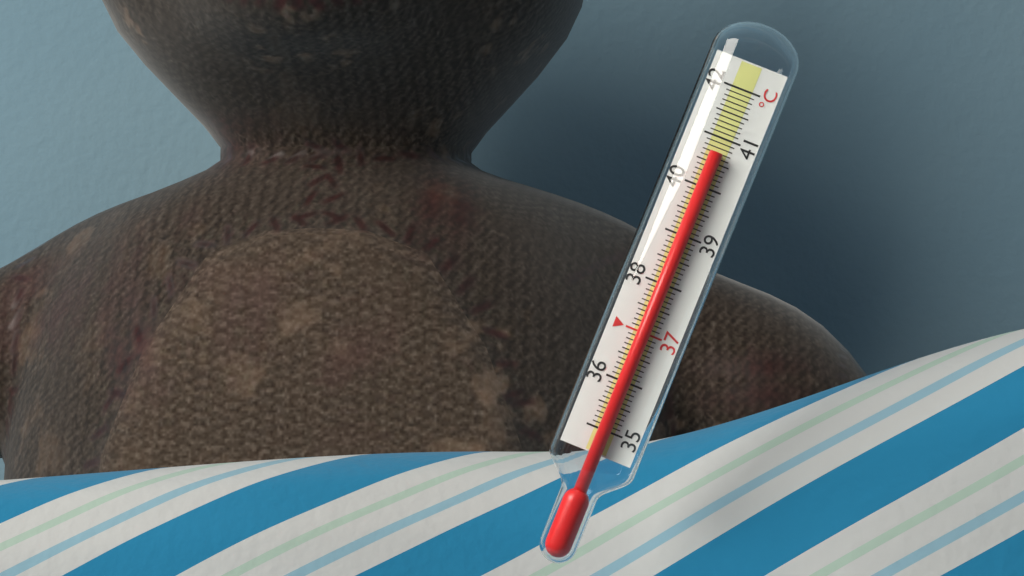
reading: 40.7 °C
